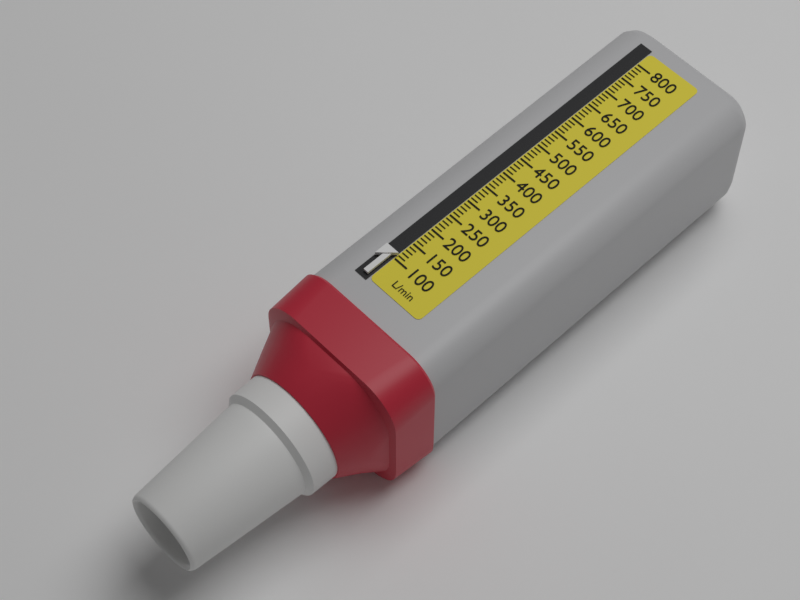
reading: 110 L/min
